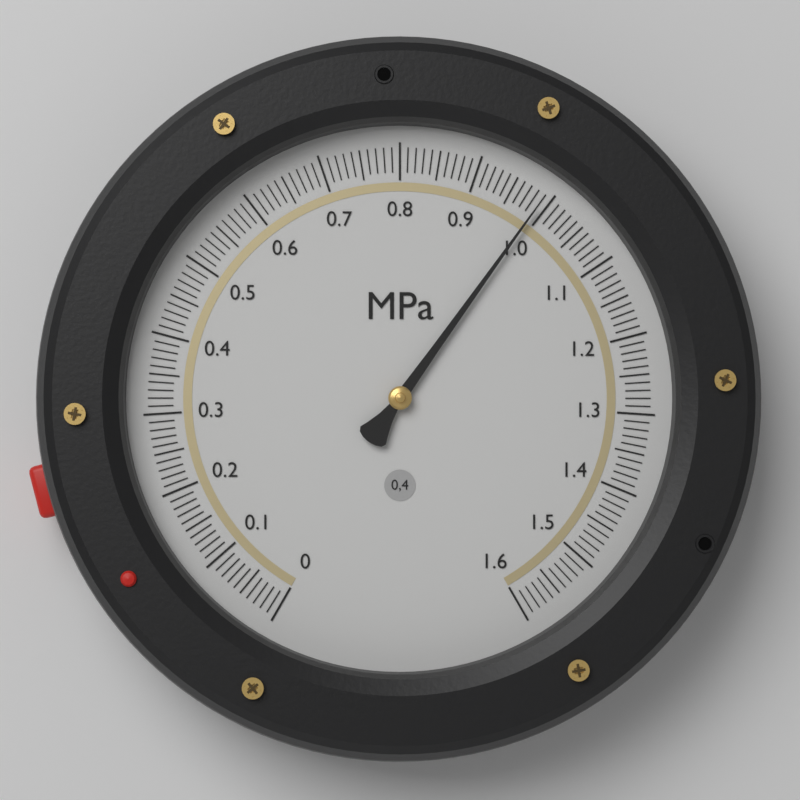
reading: 0.99 MPa
